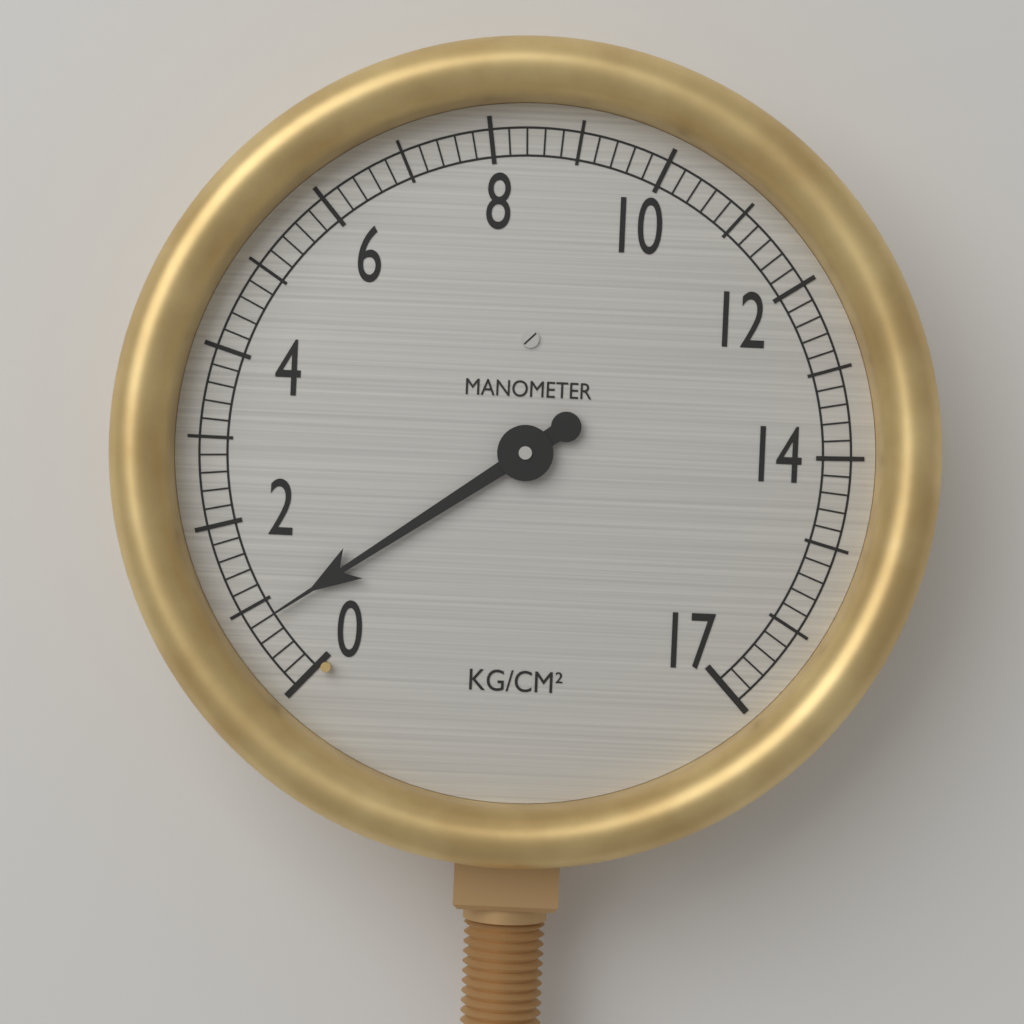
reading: 0.8 kg/cm²
